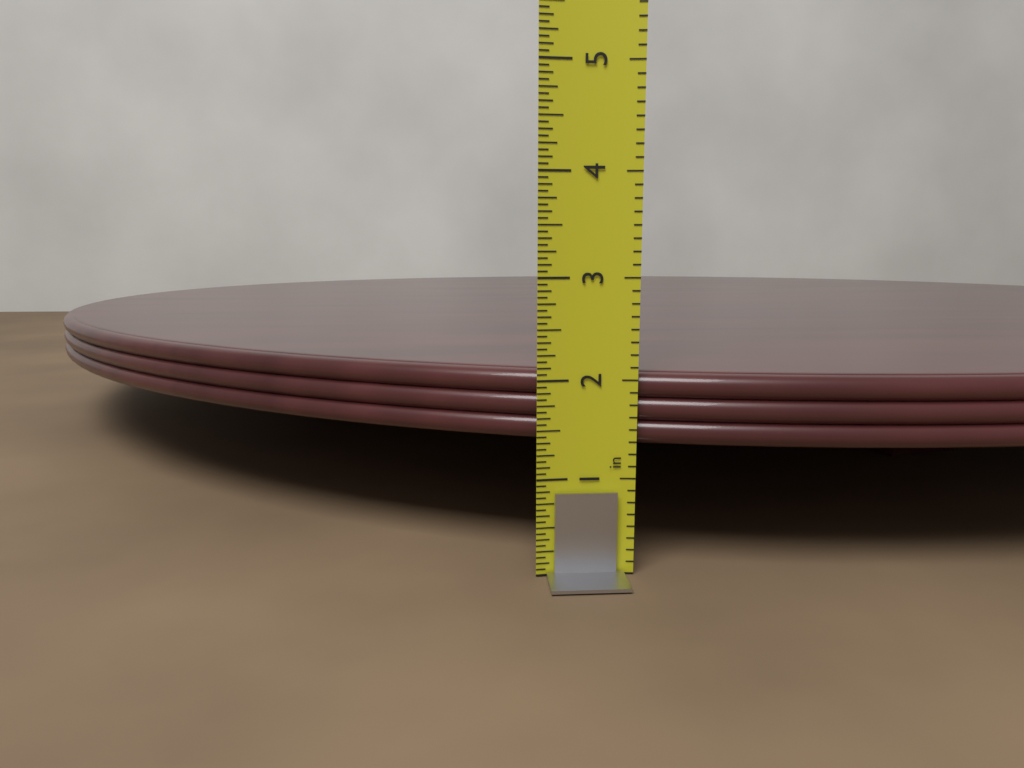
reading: 2.0625 in
